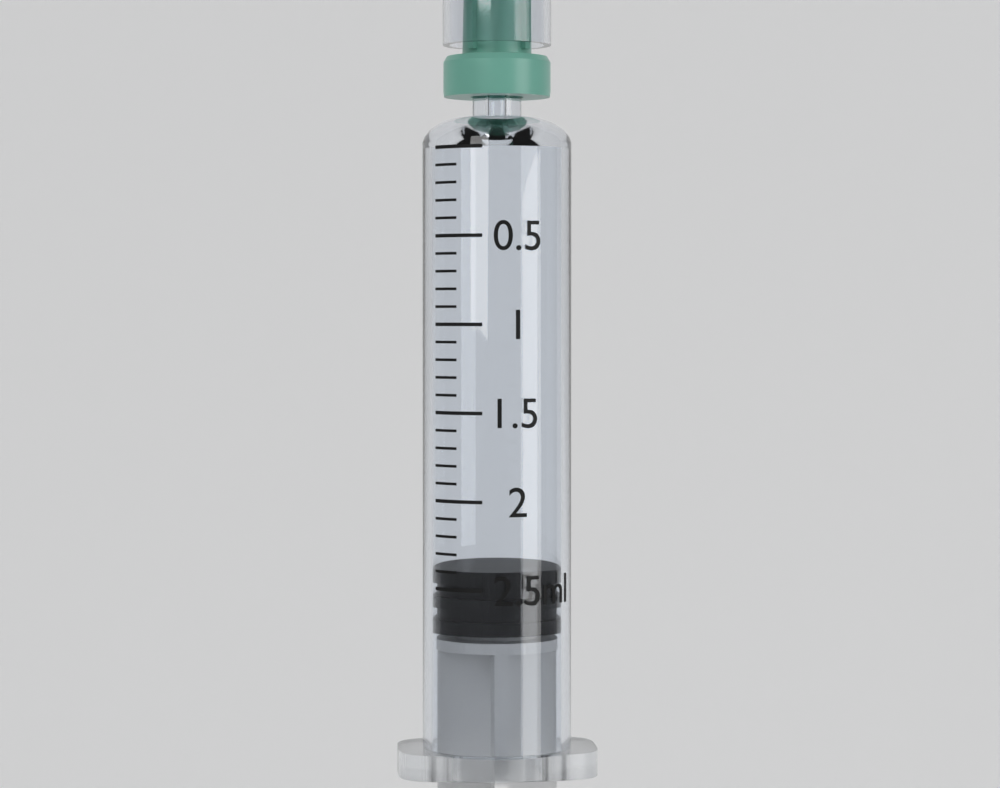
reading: 2.4 ml
